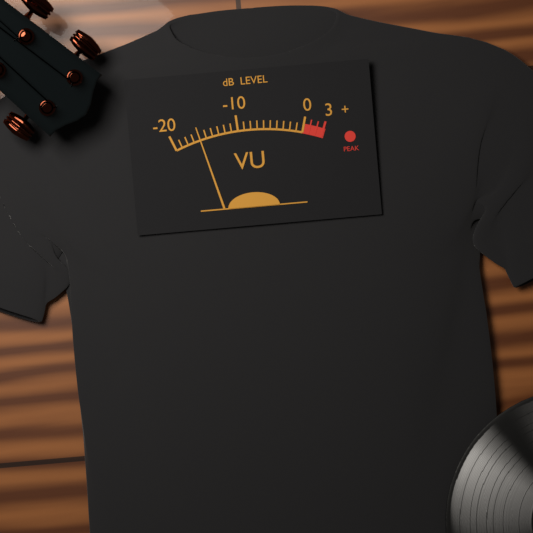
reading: -16 dB
